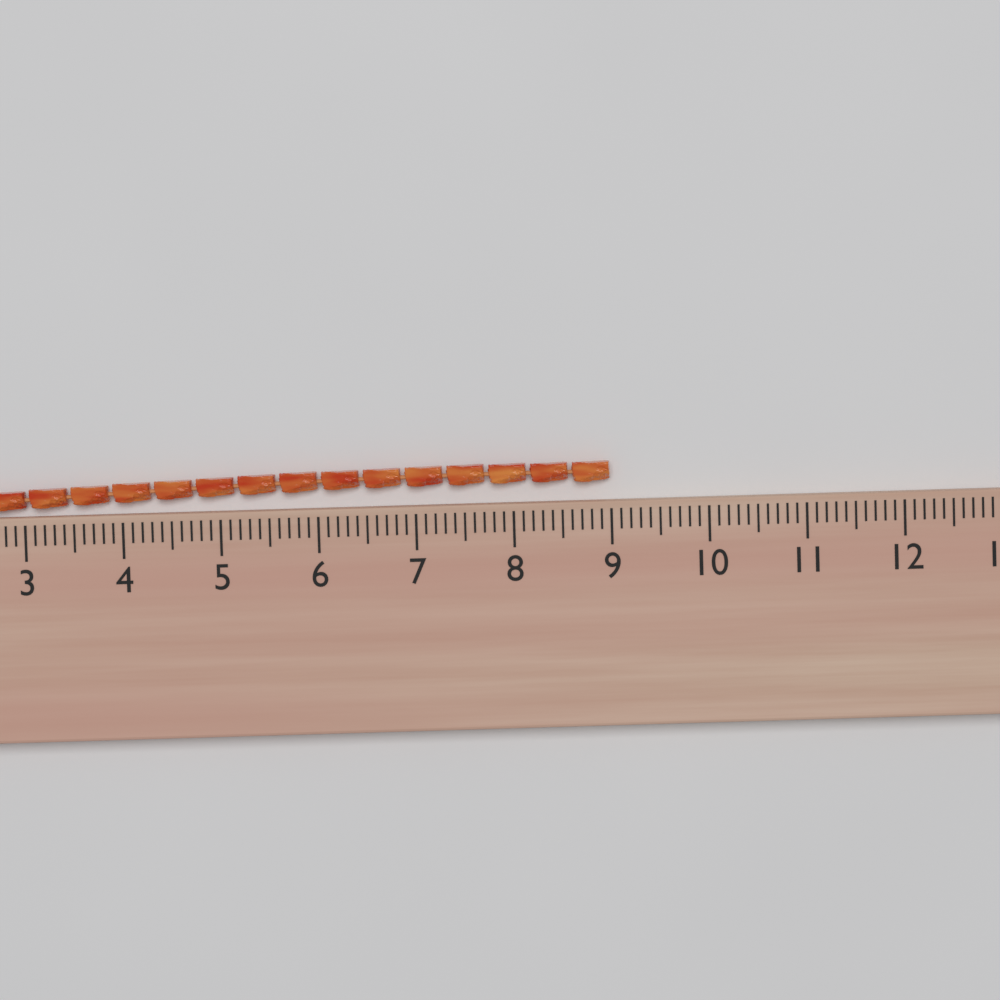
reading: 9.0 (no unit)
